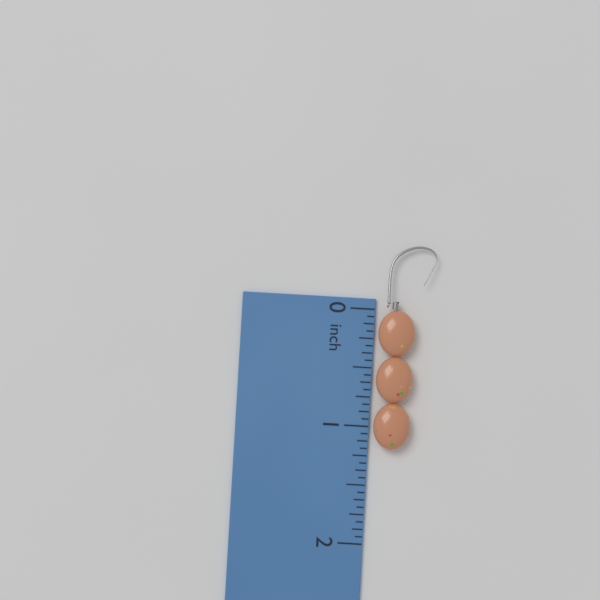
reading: 1.1875 inch
